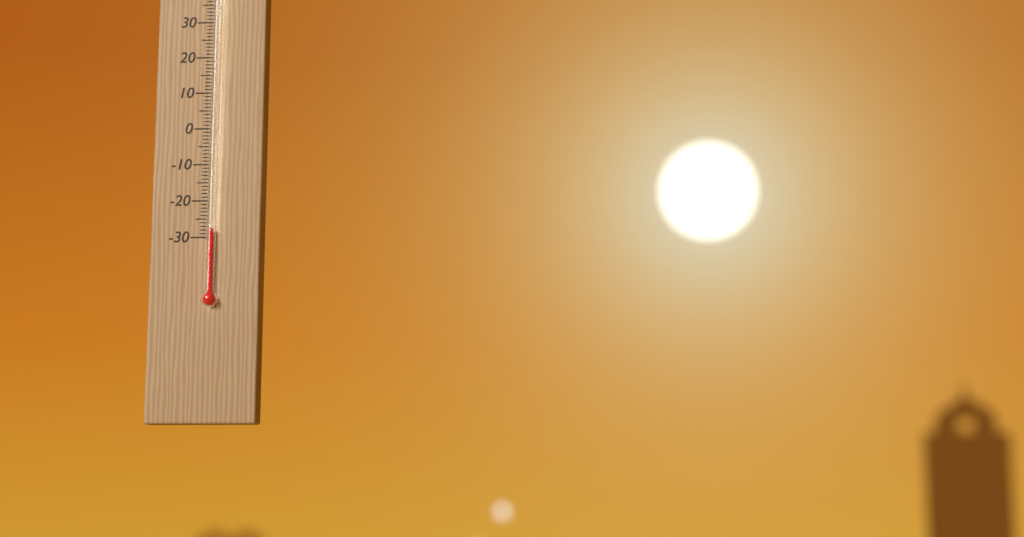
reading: -28 °C
